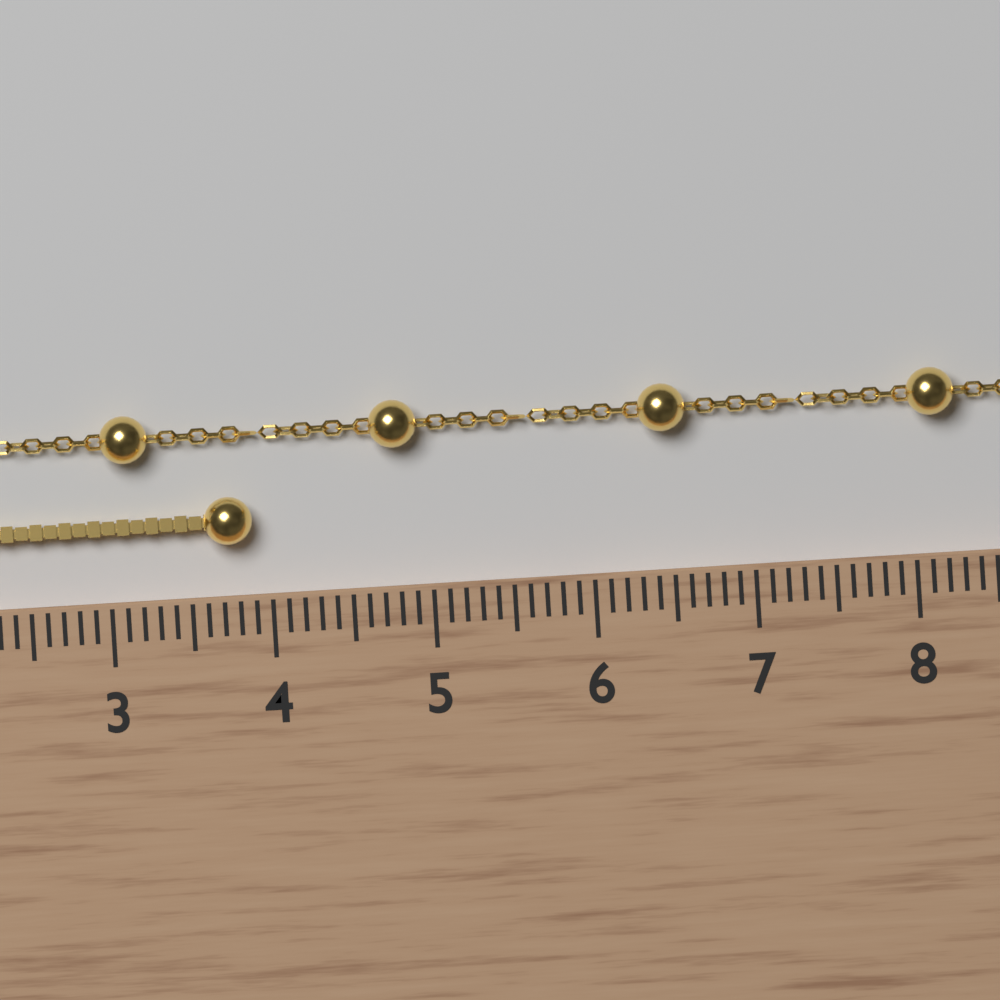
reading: 3.9 cm
